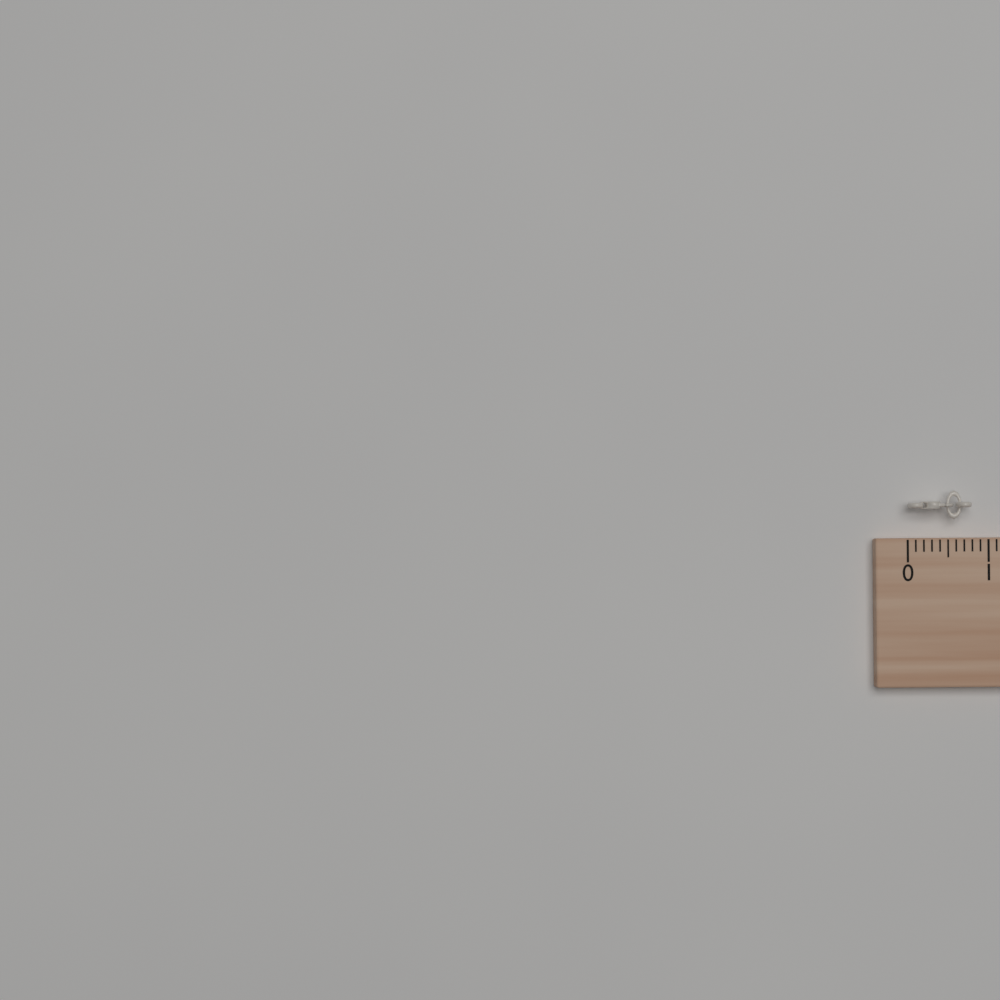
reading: 0.8 (no unit)
